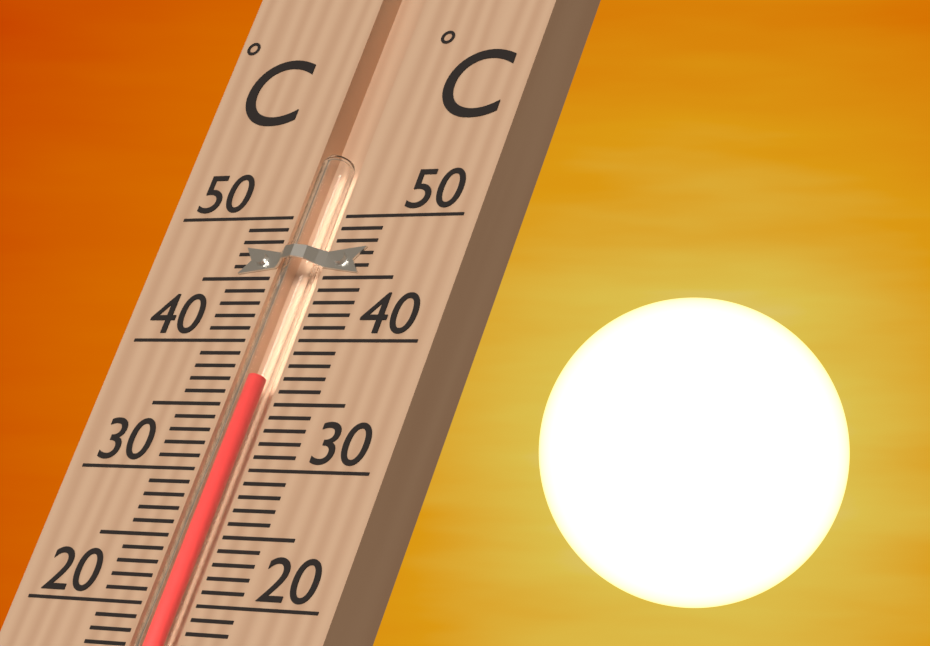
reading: 37 °C
